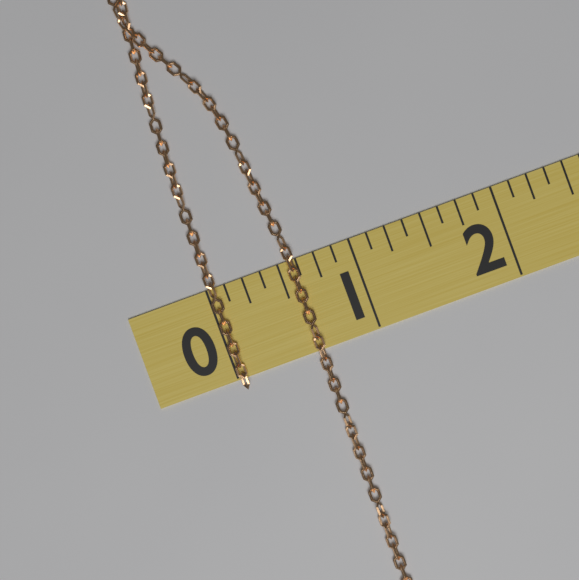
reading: 0.625 (no unit)
